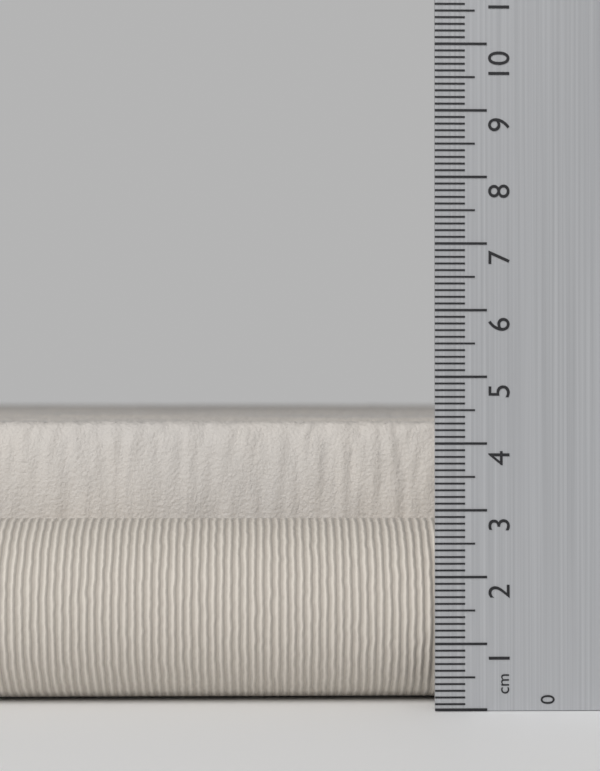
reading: 4.3 cm
